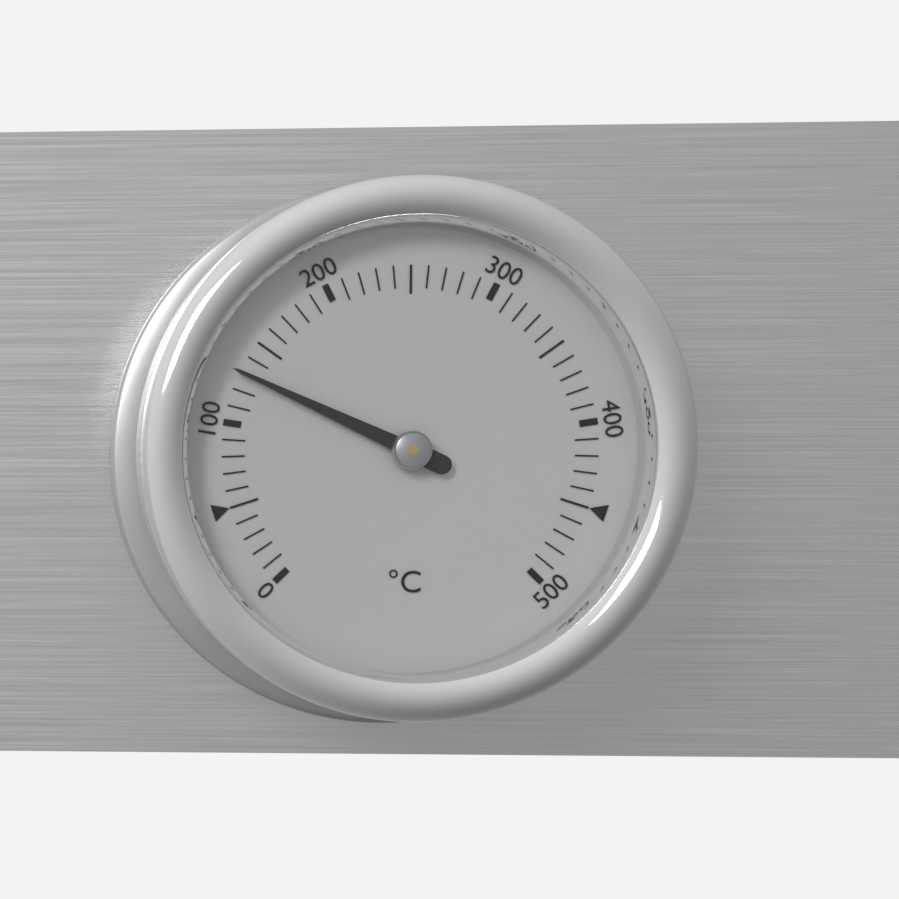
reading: 130 °C
